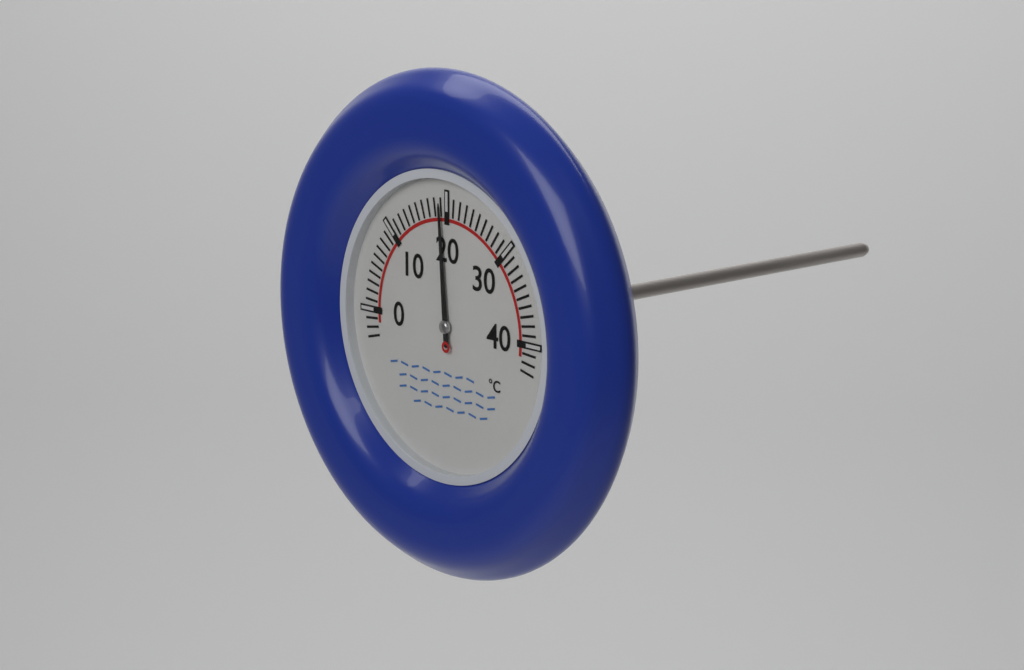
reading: 19 °C
